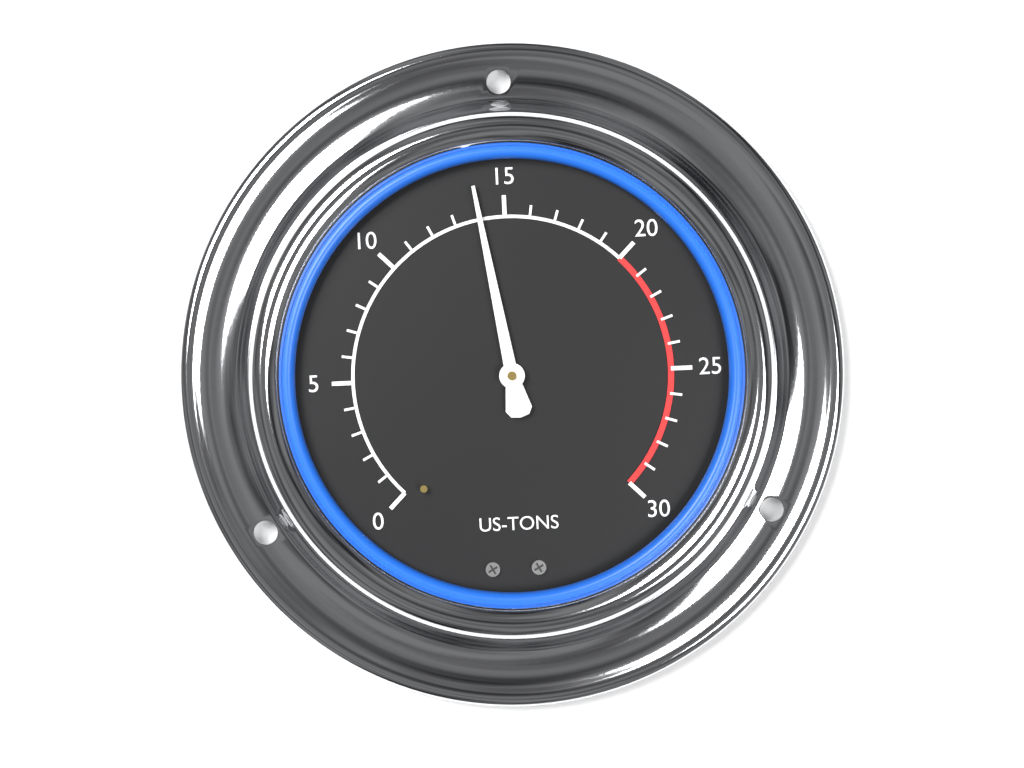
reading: 14 US-TONS
